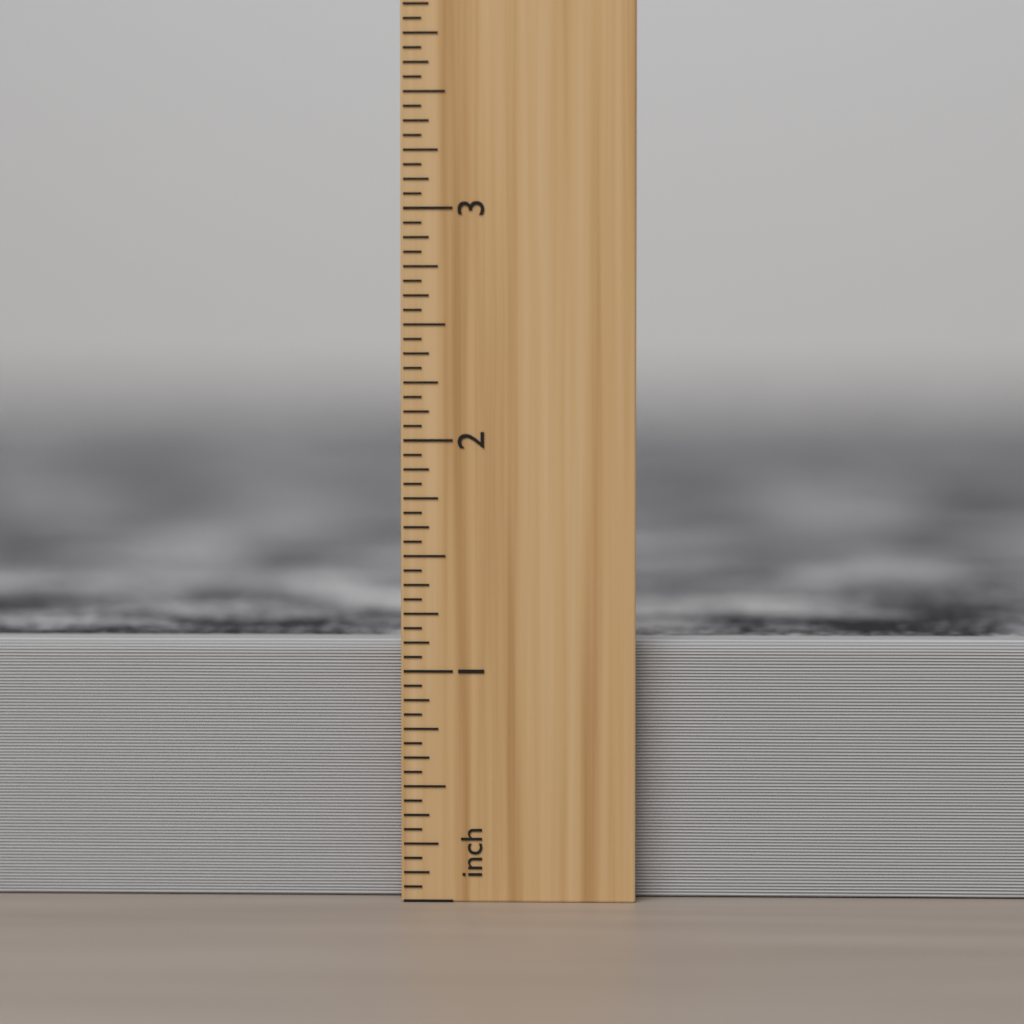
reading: 1.1250 inch
